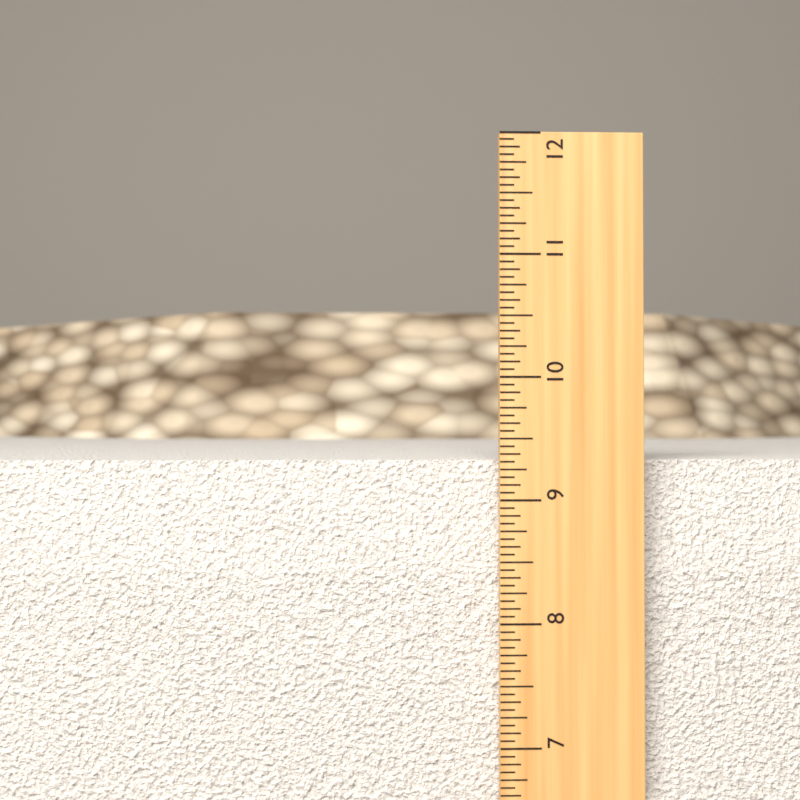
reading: 9.3125 in
